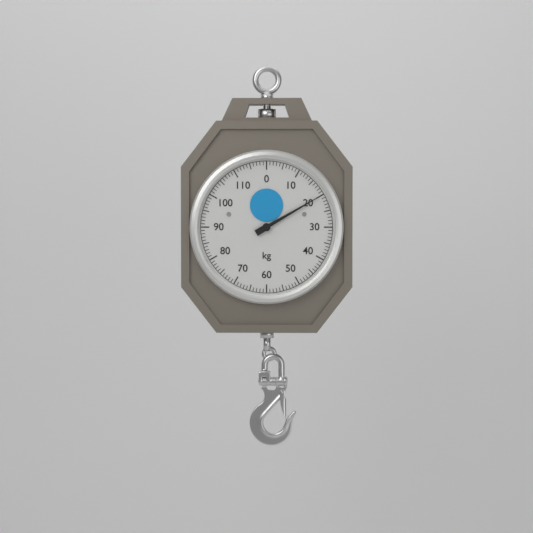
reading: 20 kg
